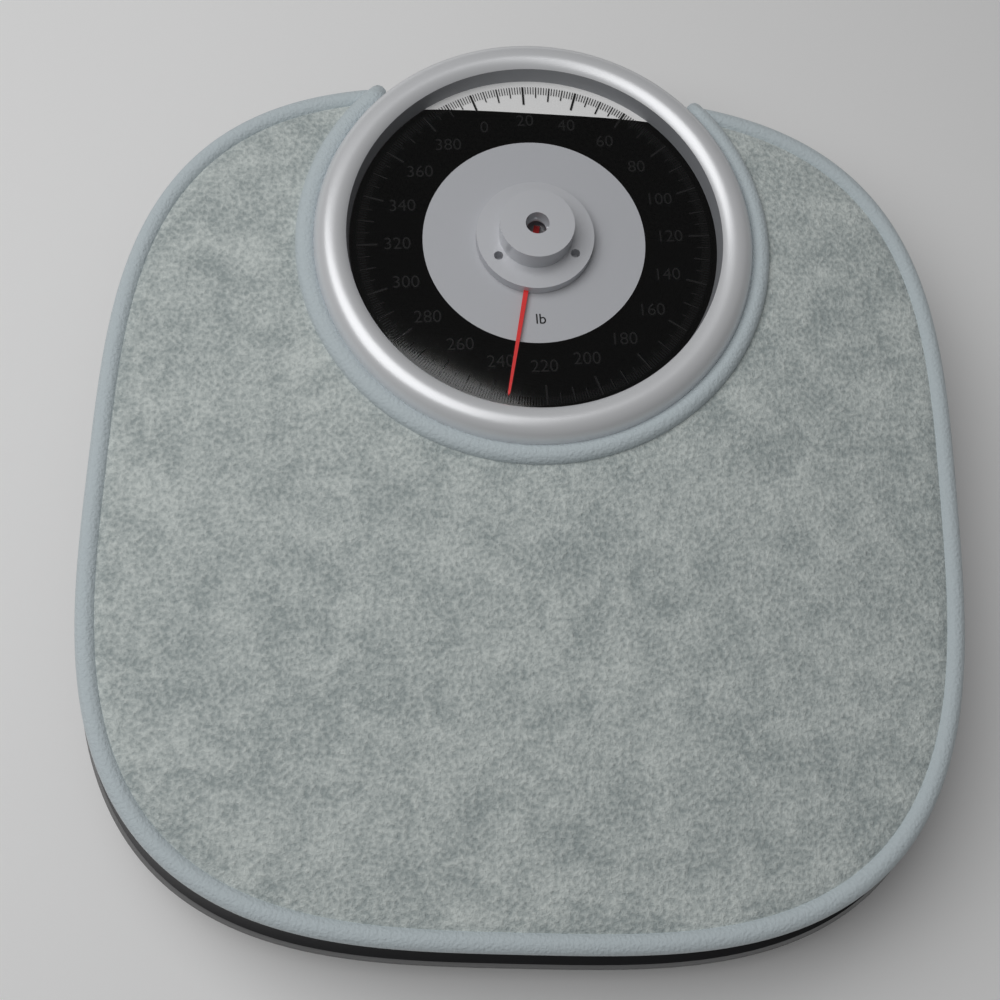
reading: 234 lb
